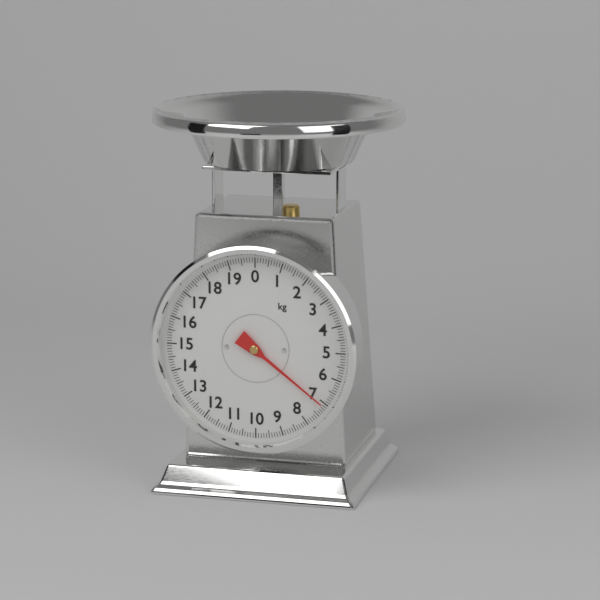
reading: 7.1 kg
